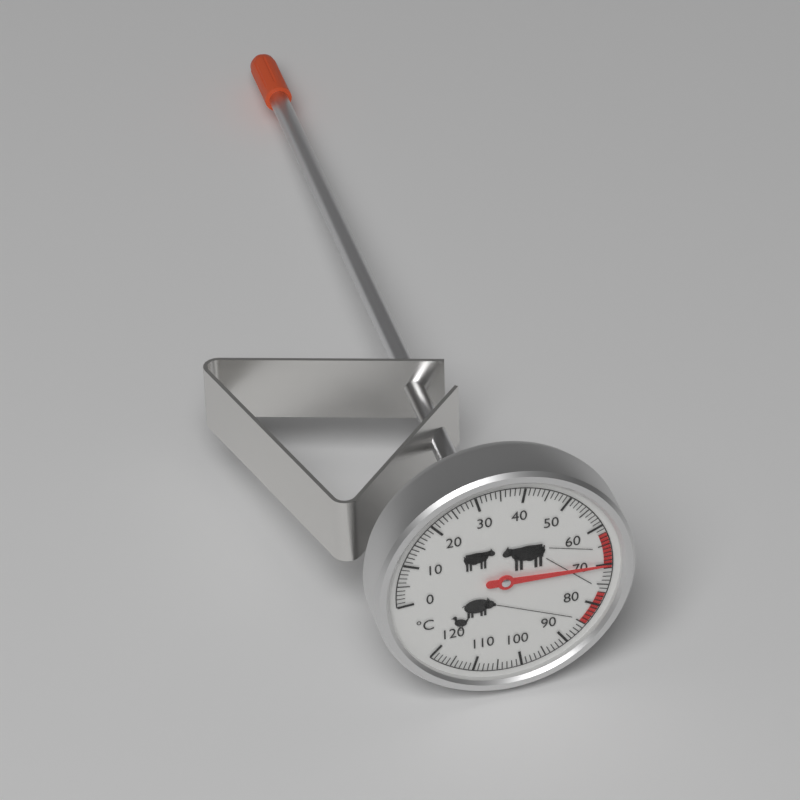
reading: 70 °C
